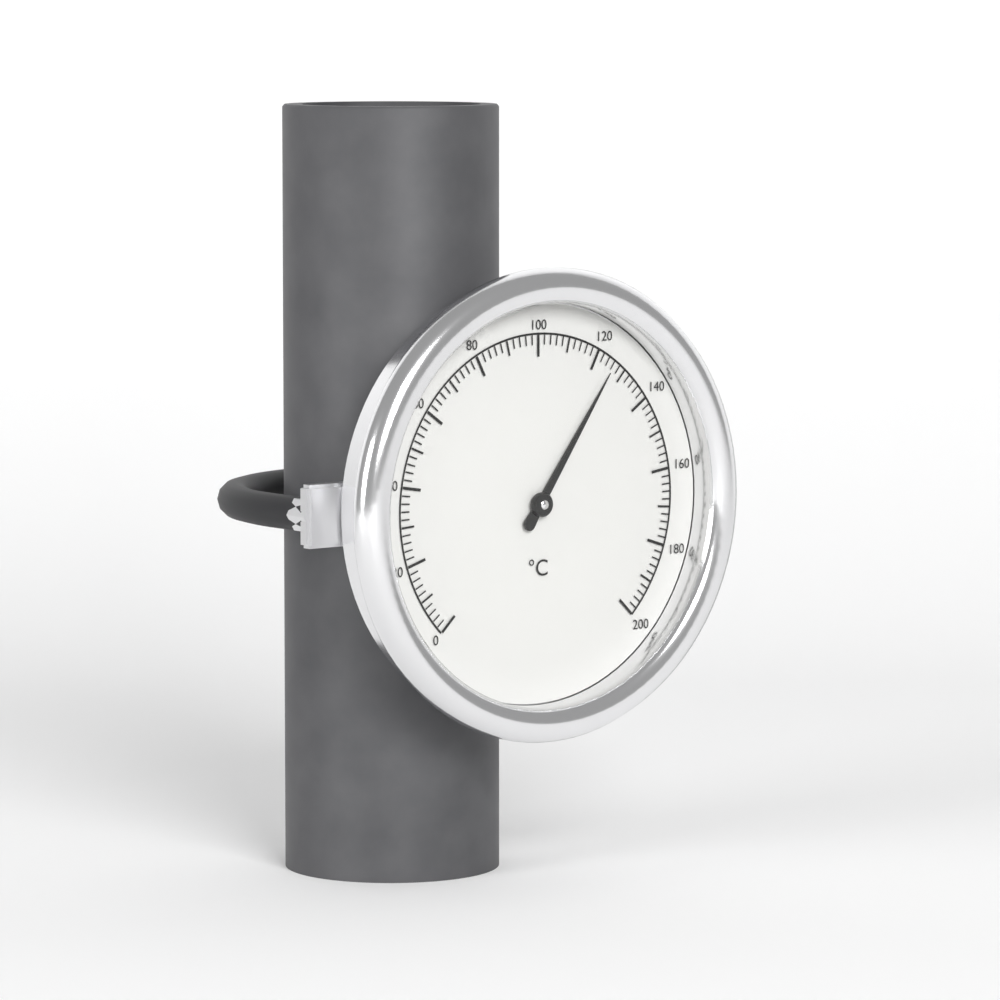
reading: 126 °C
